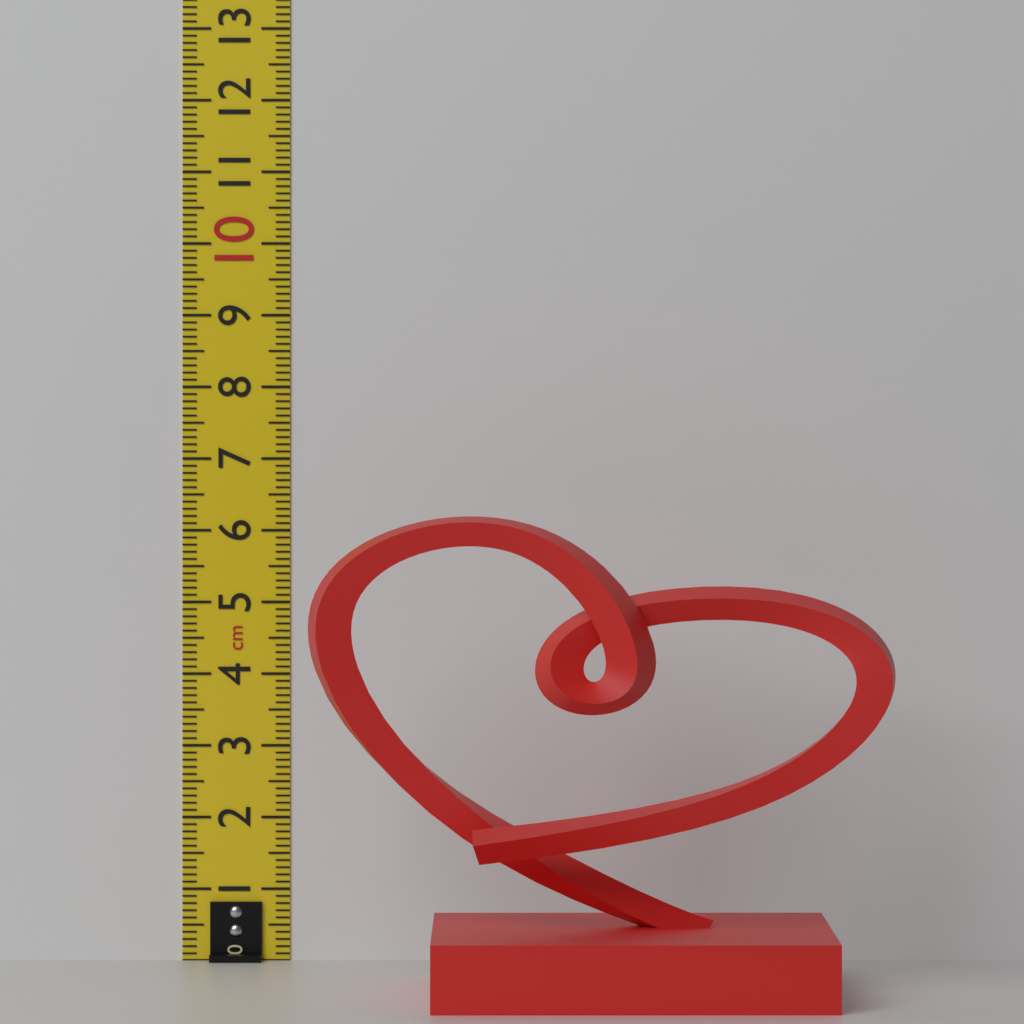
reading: 6.3 cm
